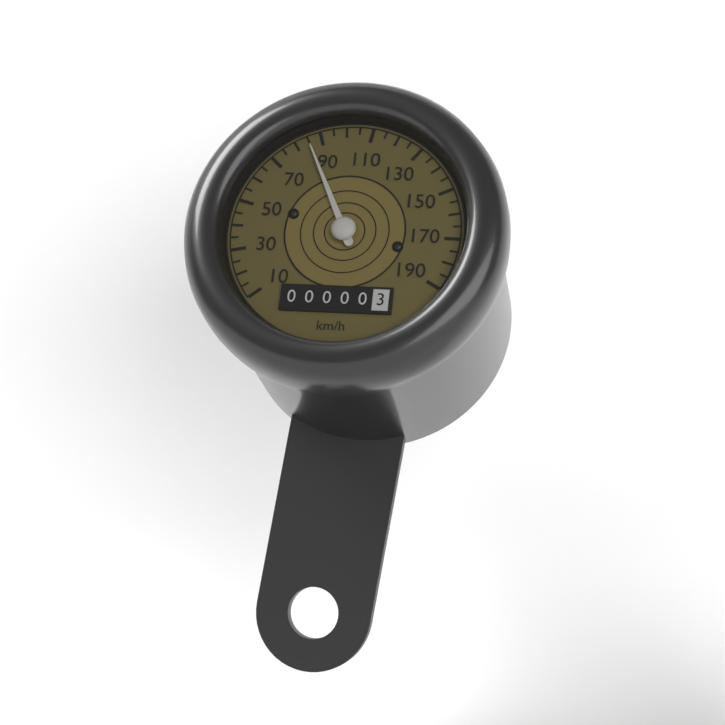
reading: 85 km/h
